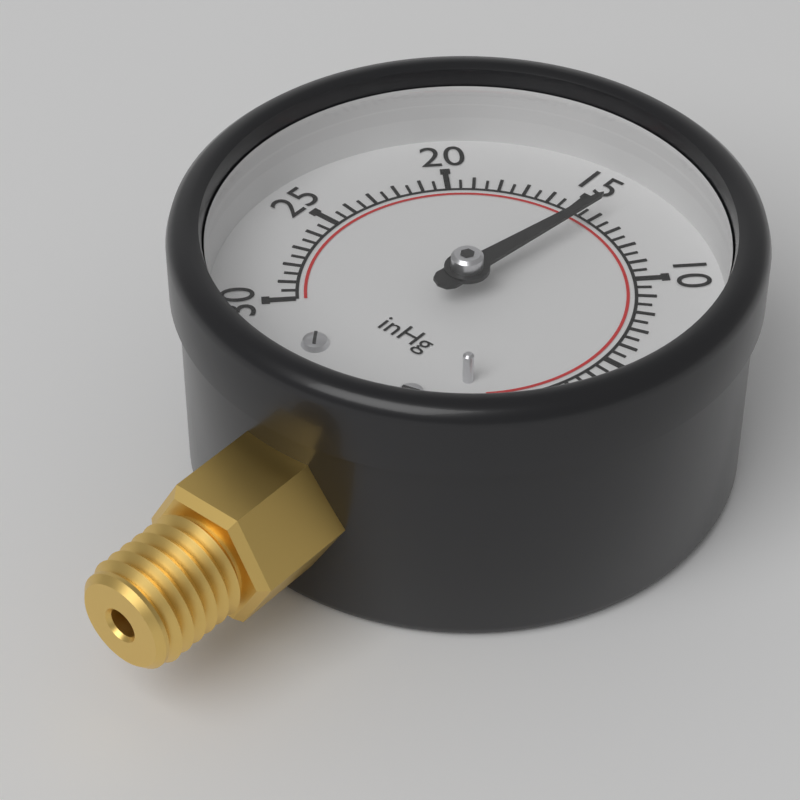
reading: 14.0 inHg
